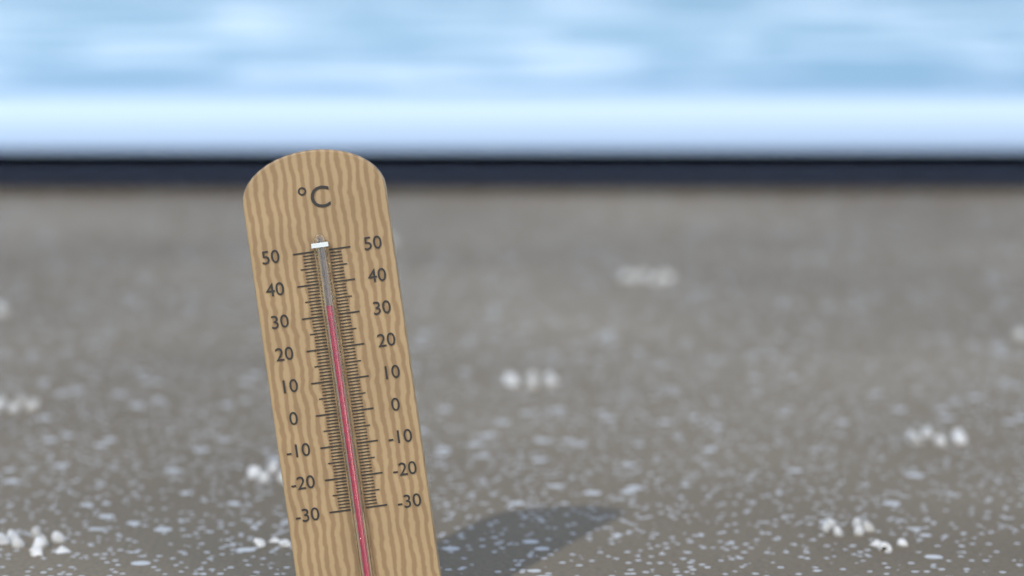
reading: 33 °C
